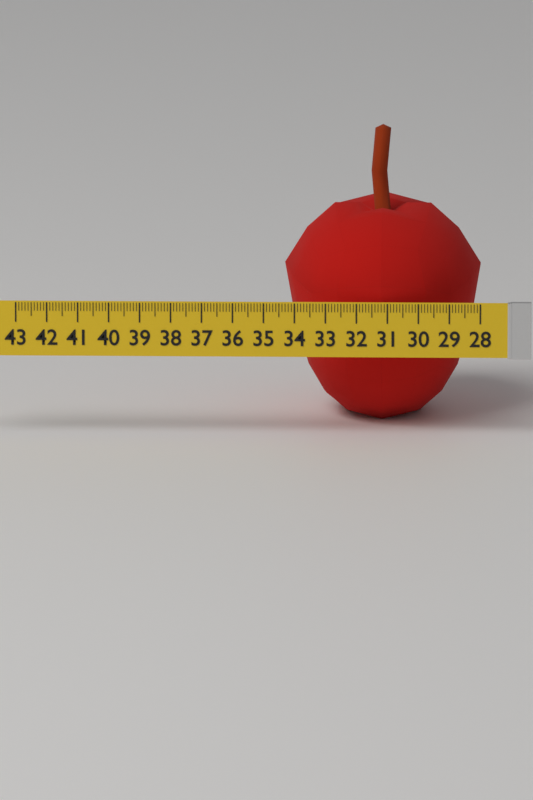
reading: 34.4 (no unit)
